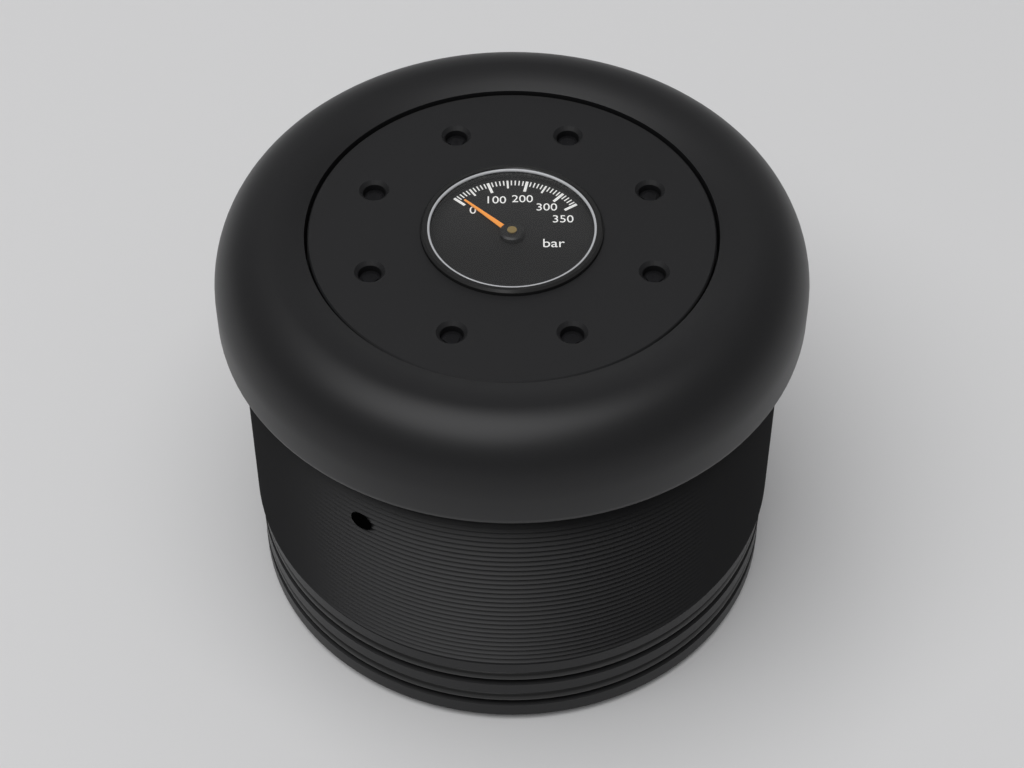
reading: 10 bar
